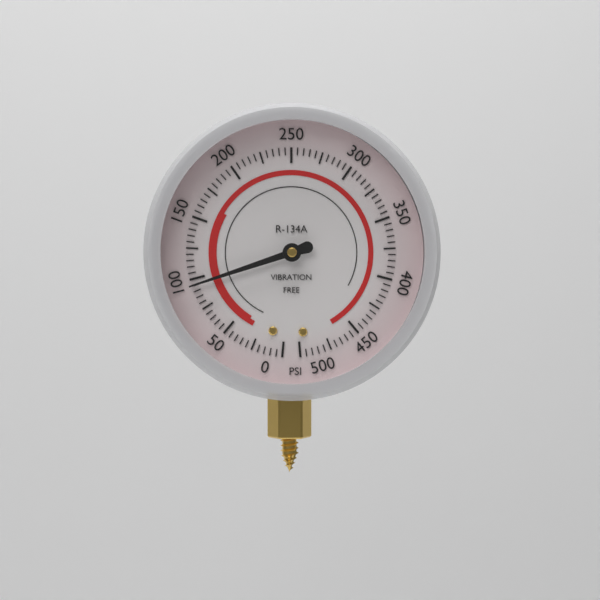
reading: 95 psi
